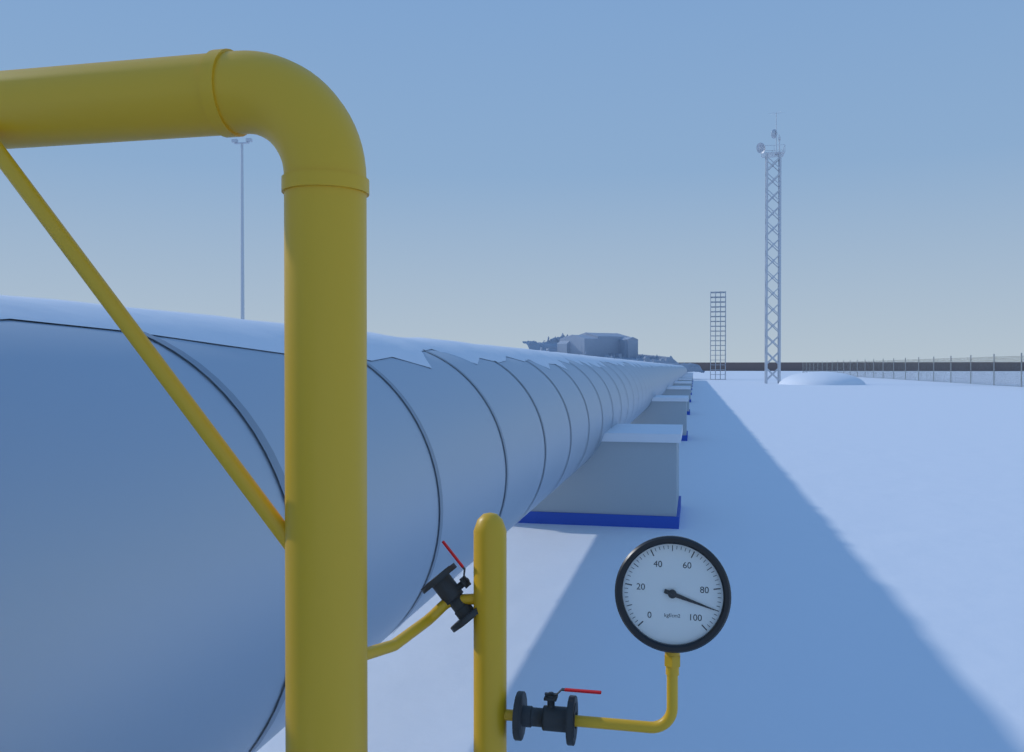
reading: 90 kgf/cm2
